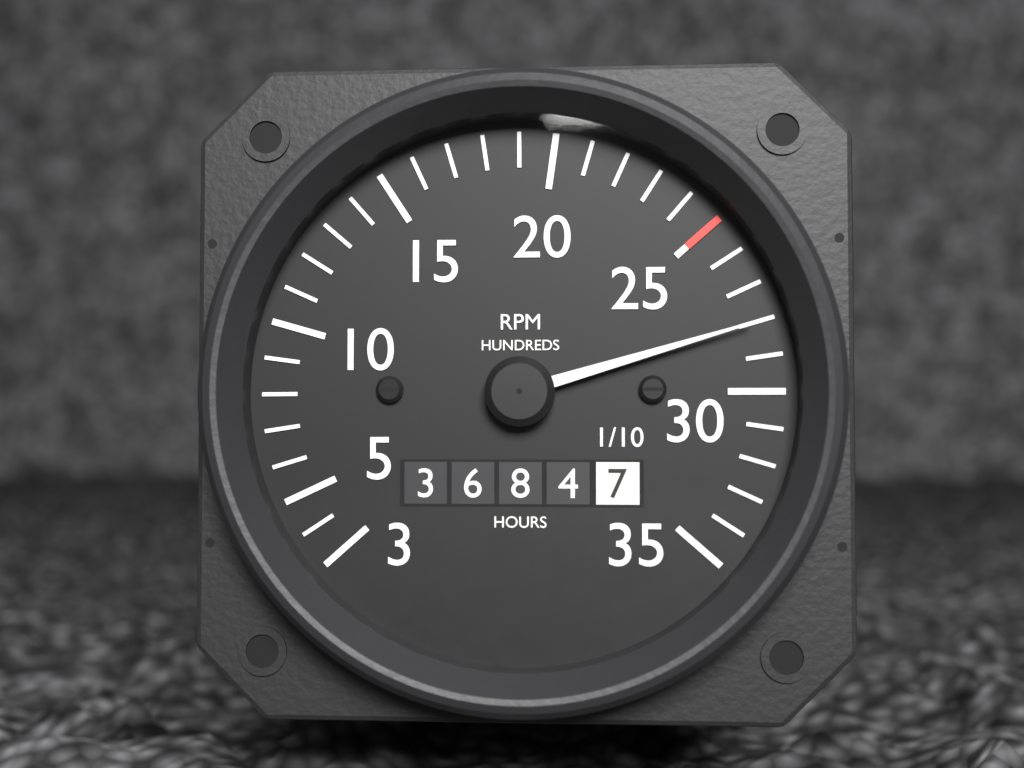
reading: 2800 RPM
